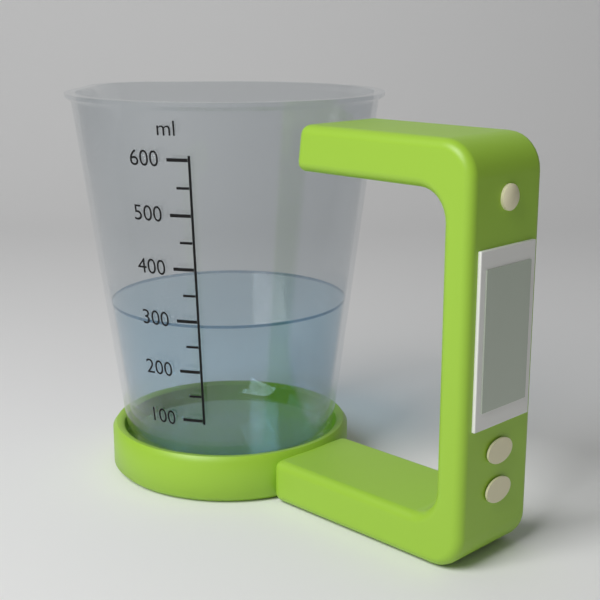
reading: 290 ml
